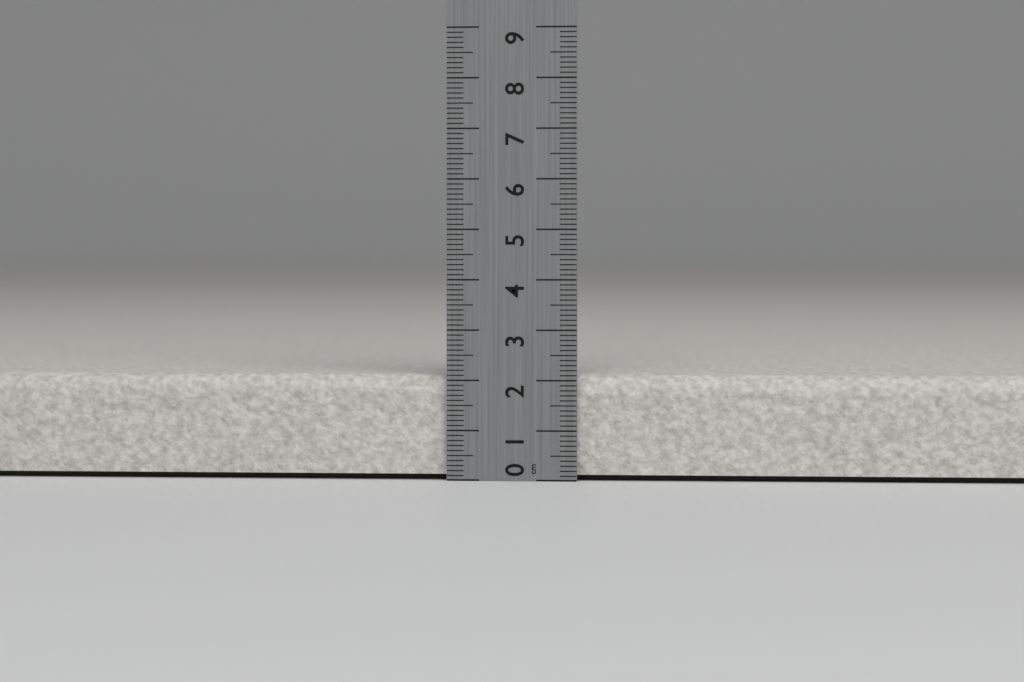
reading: 2.1 cm
